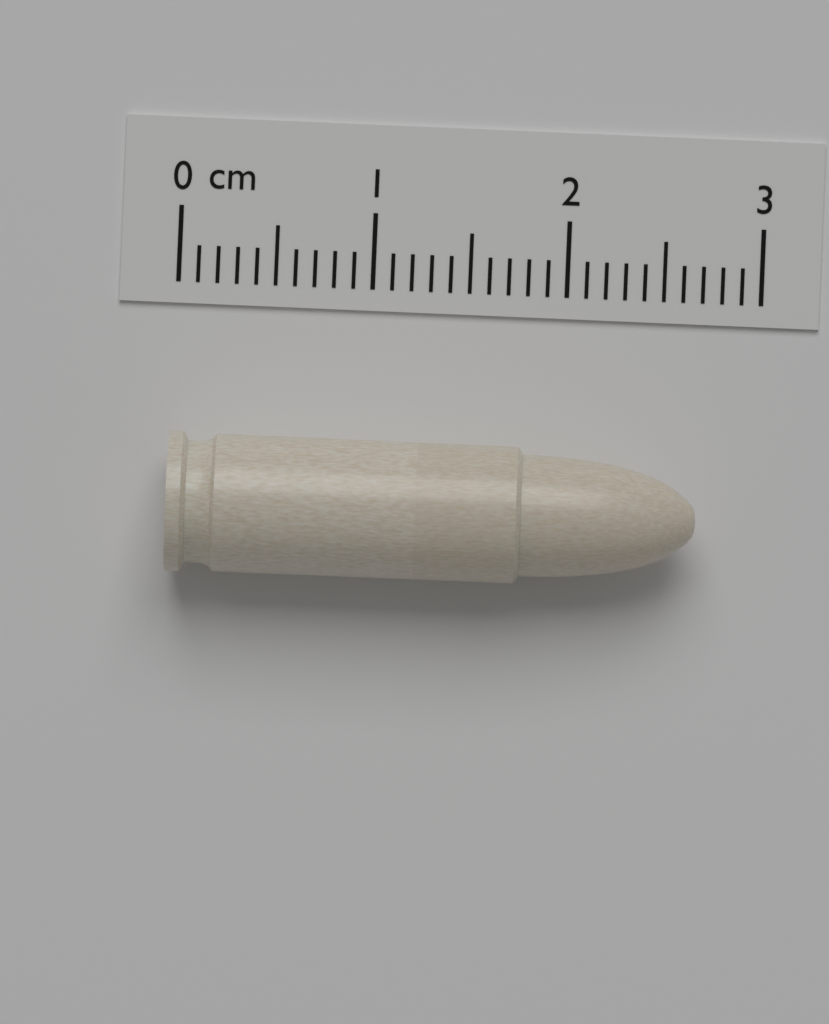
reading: 2.7 cm
